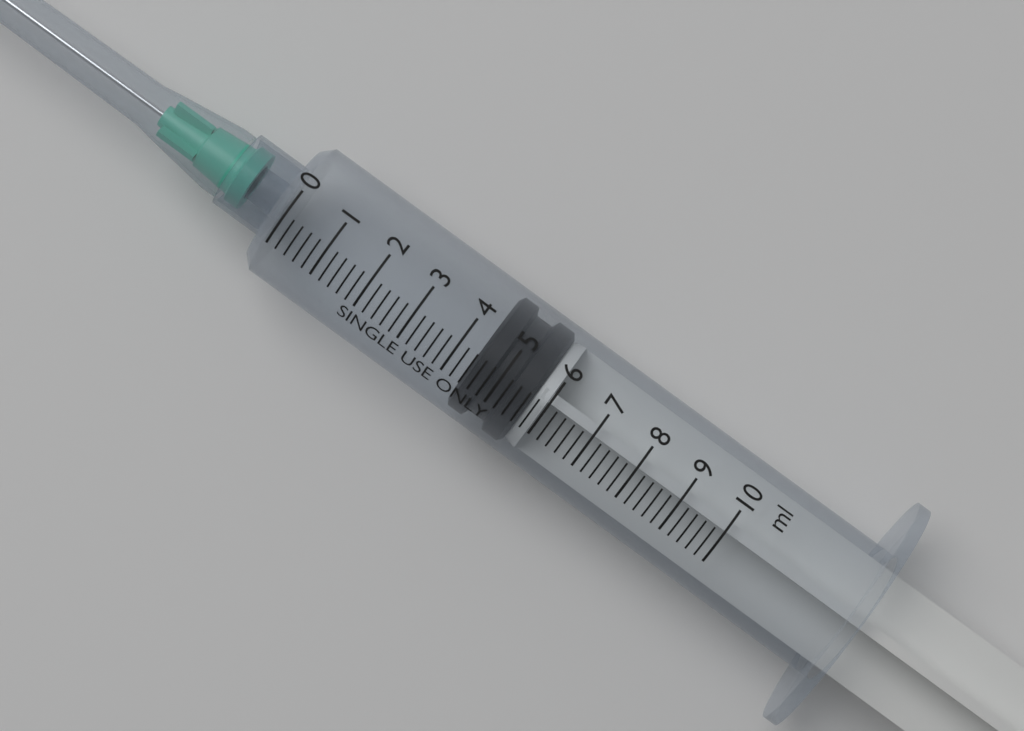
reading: 4.4 ml
